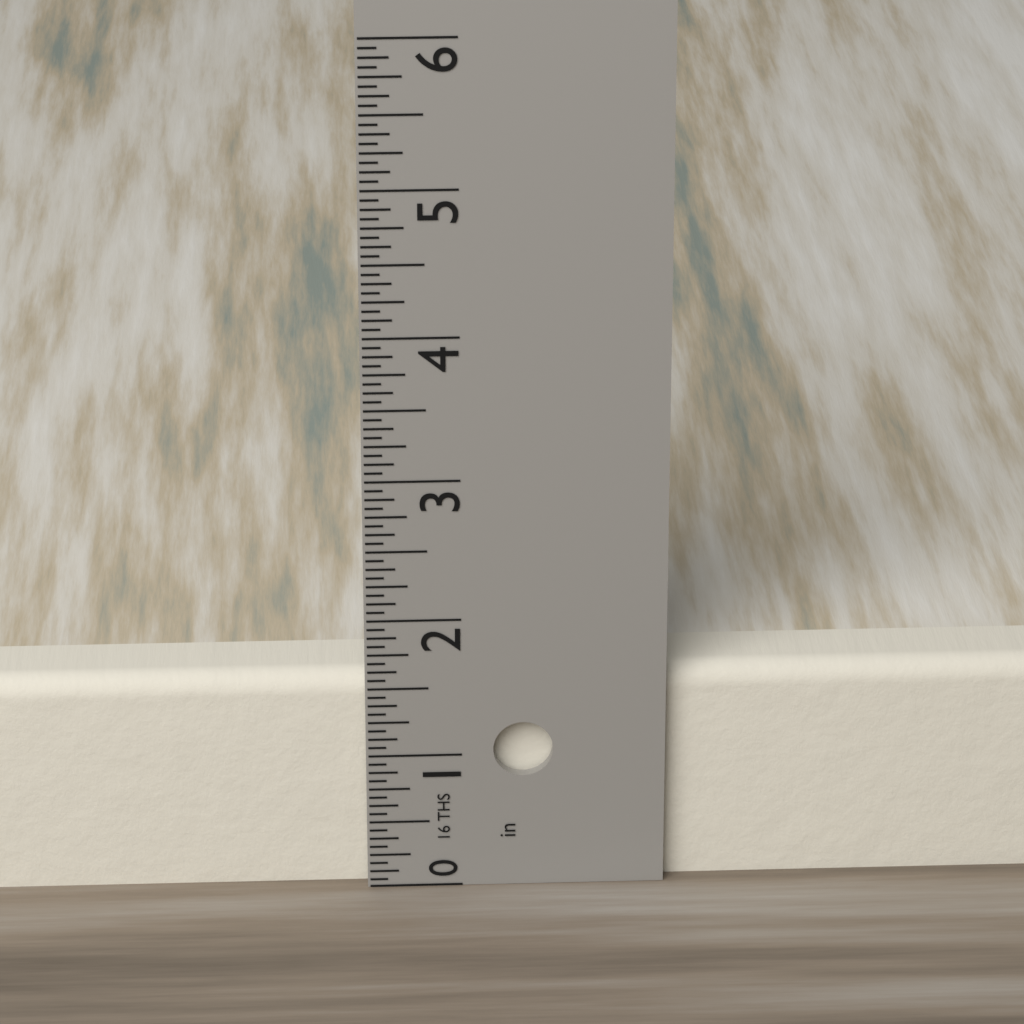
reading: 1.5625 in
